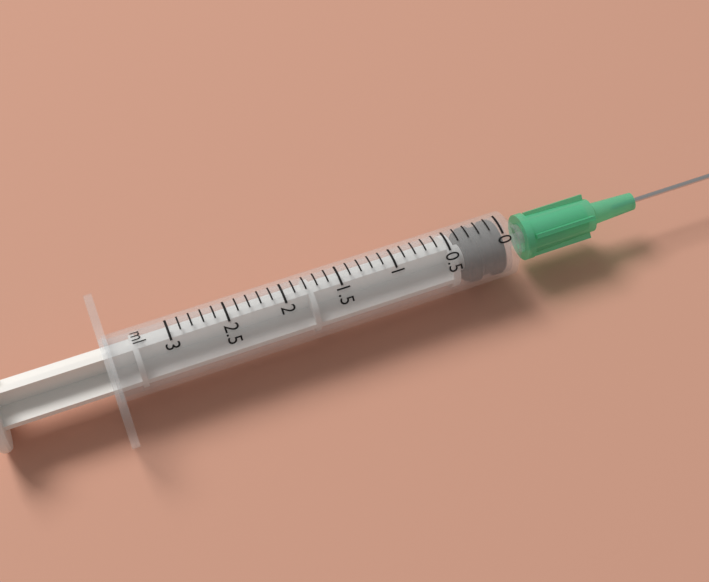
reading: 0.0 ml
